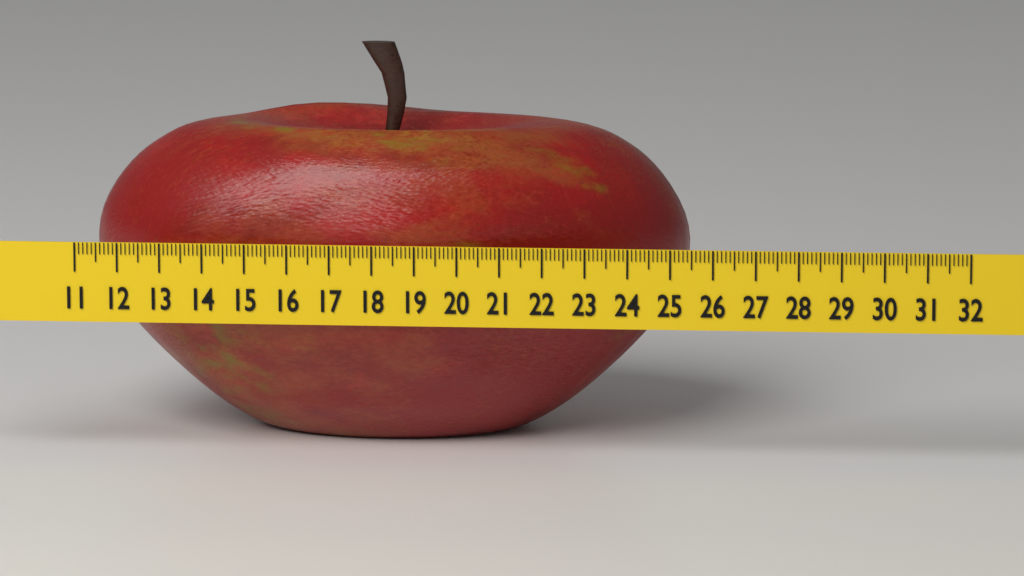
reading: 25.3 (no unit)
